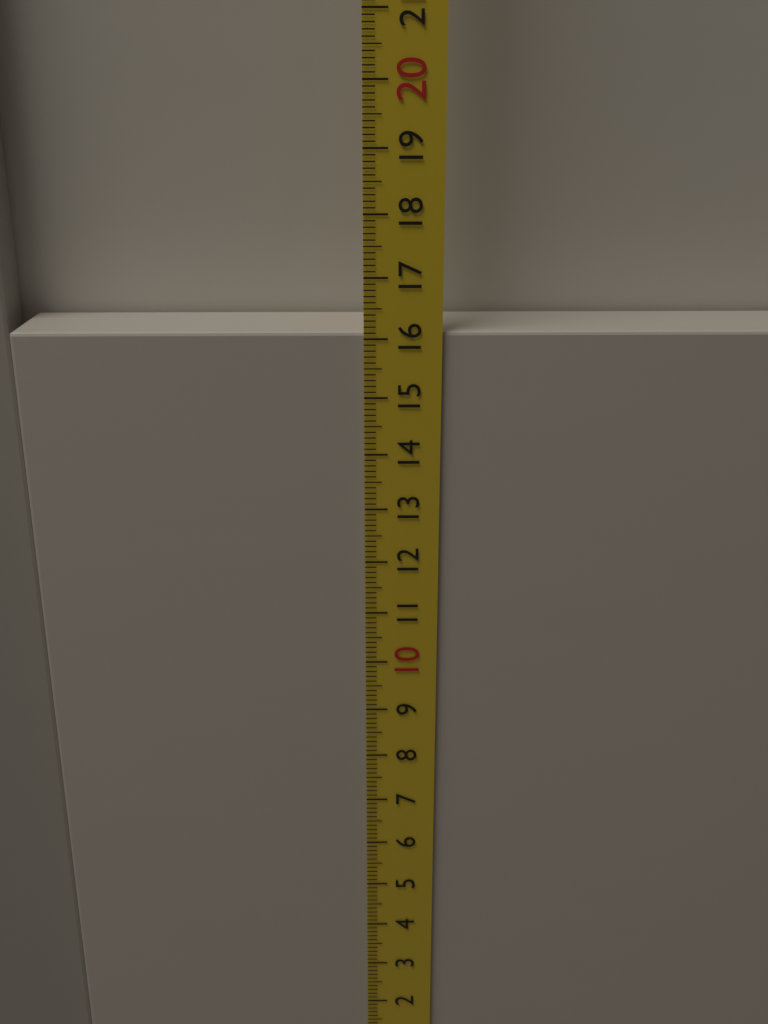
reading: 16.1 cm
